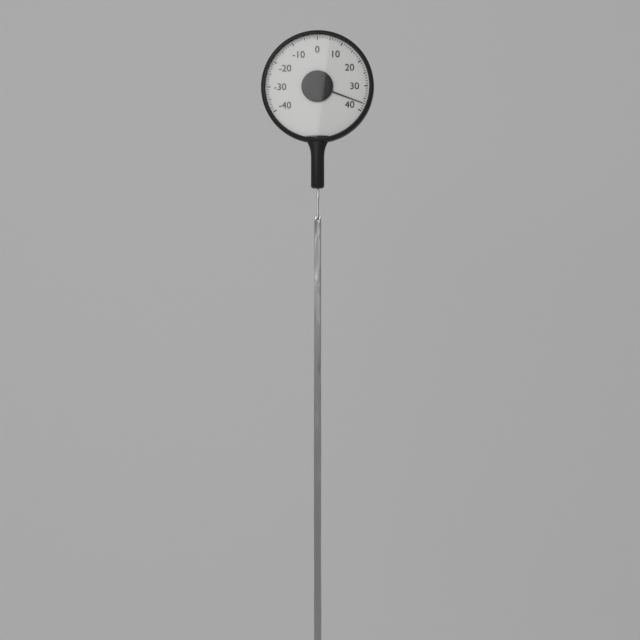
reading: 37 (no unit)
